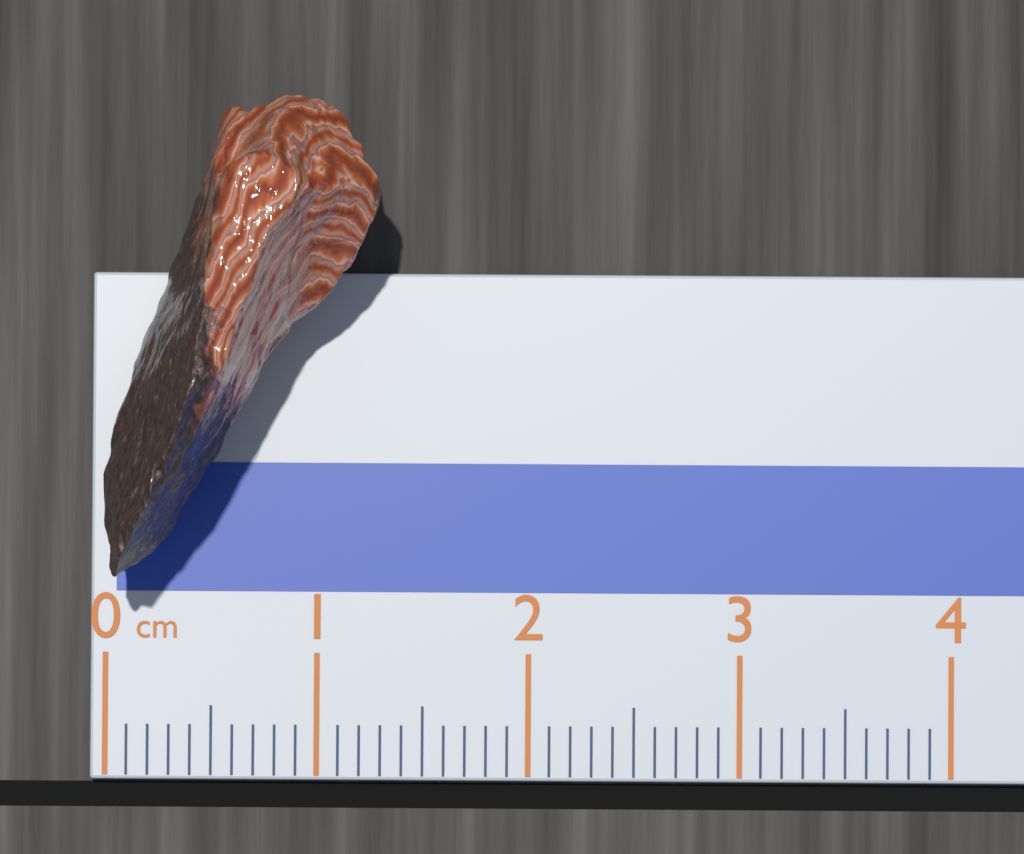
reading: 1.3 cm
